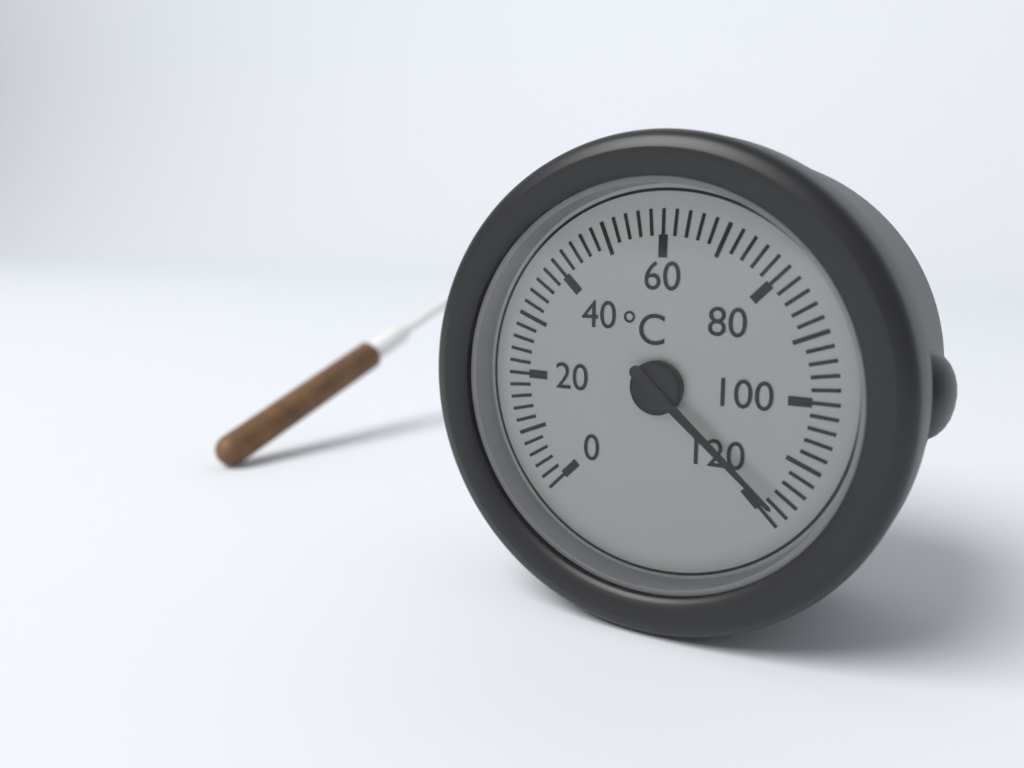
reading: 118 °C
